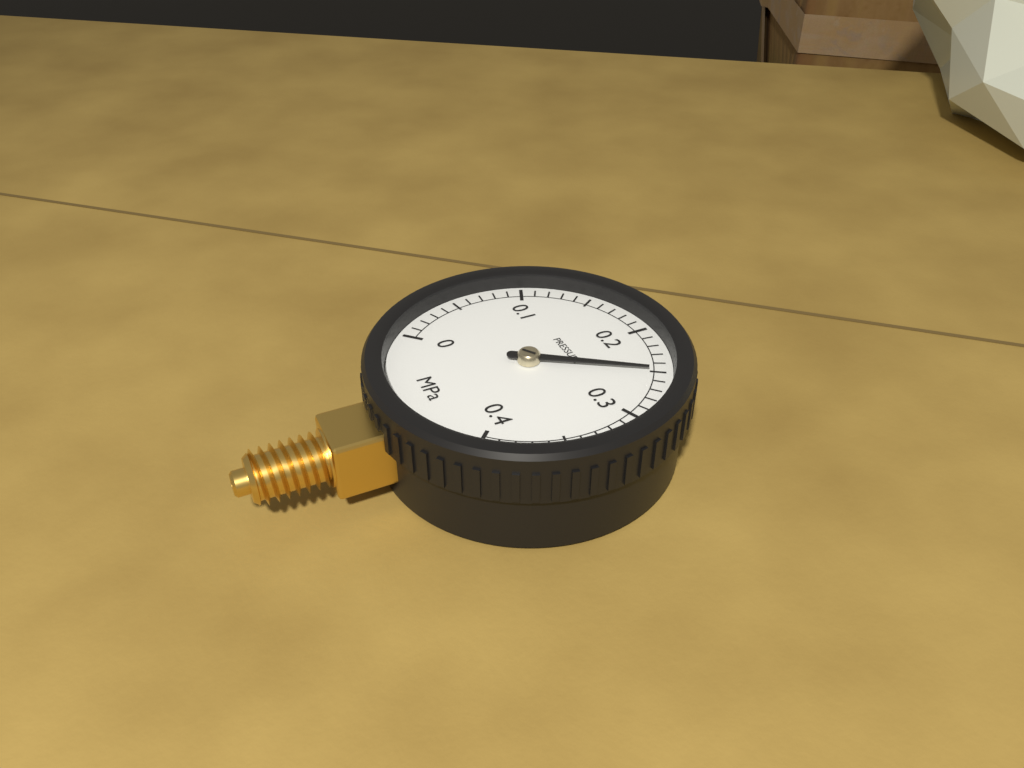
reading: 0.25 MPa
